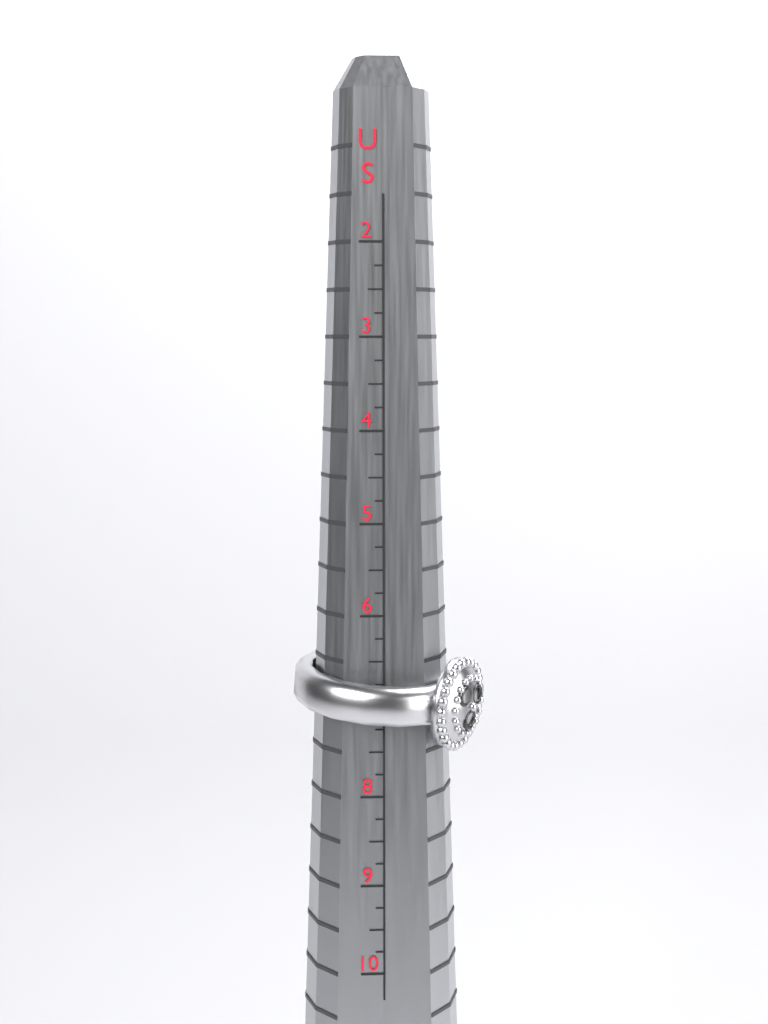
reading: 7.50 US
